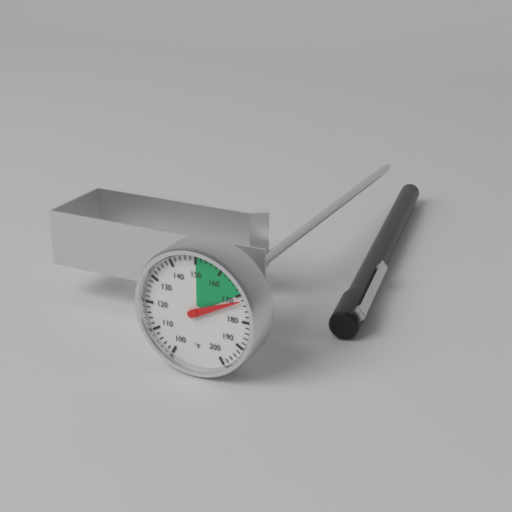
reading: 172 °F
